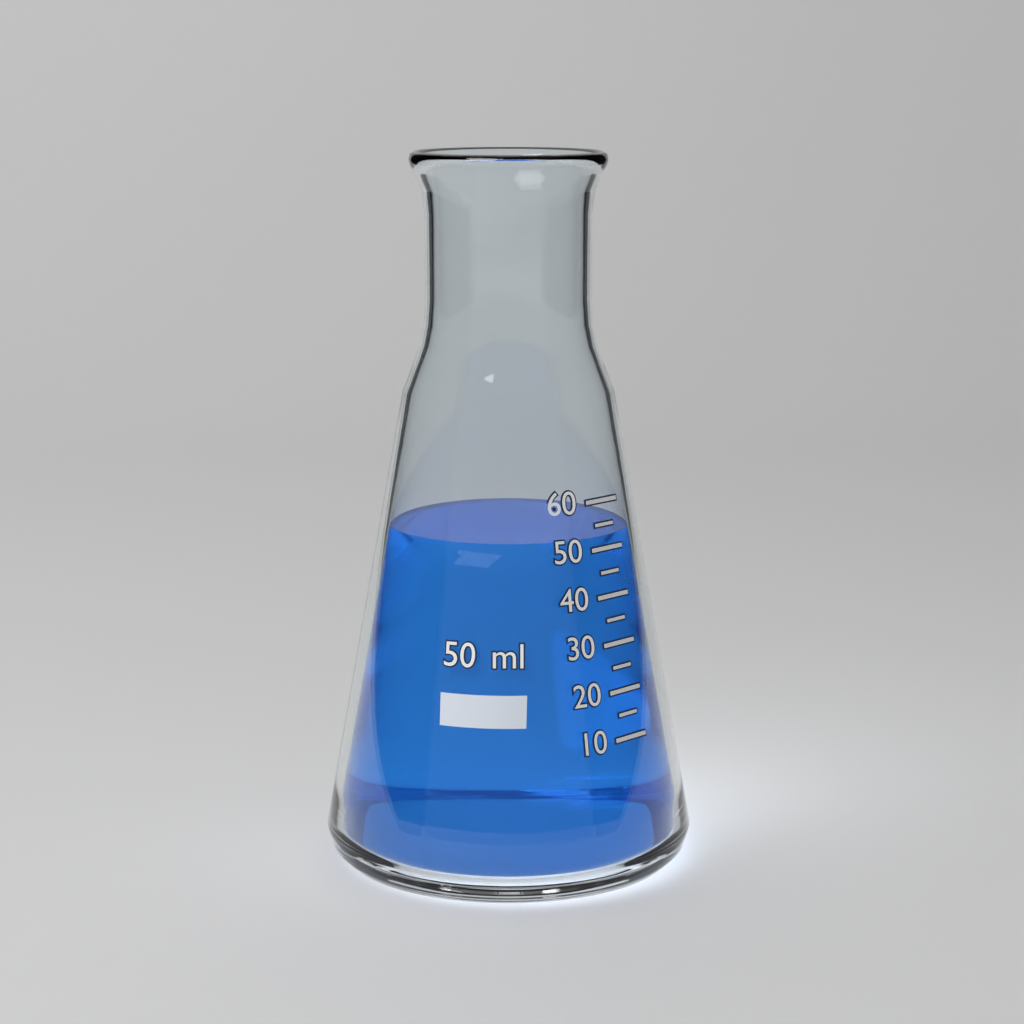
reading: 52 ml
